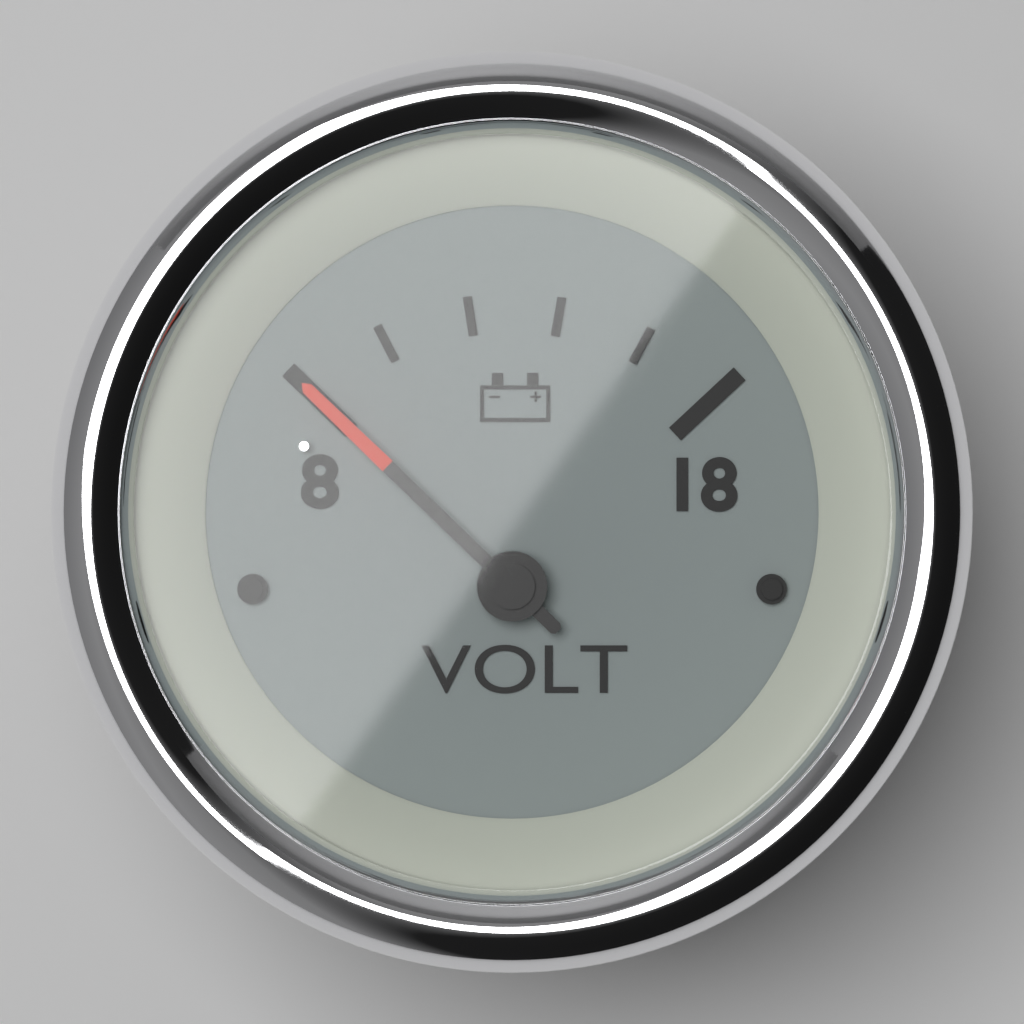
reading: 8 V
